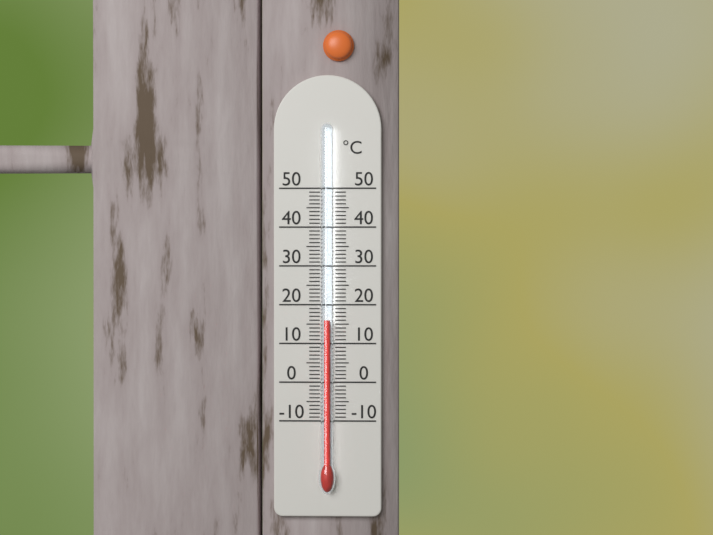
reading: 16 °C
